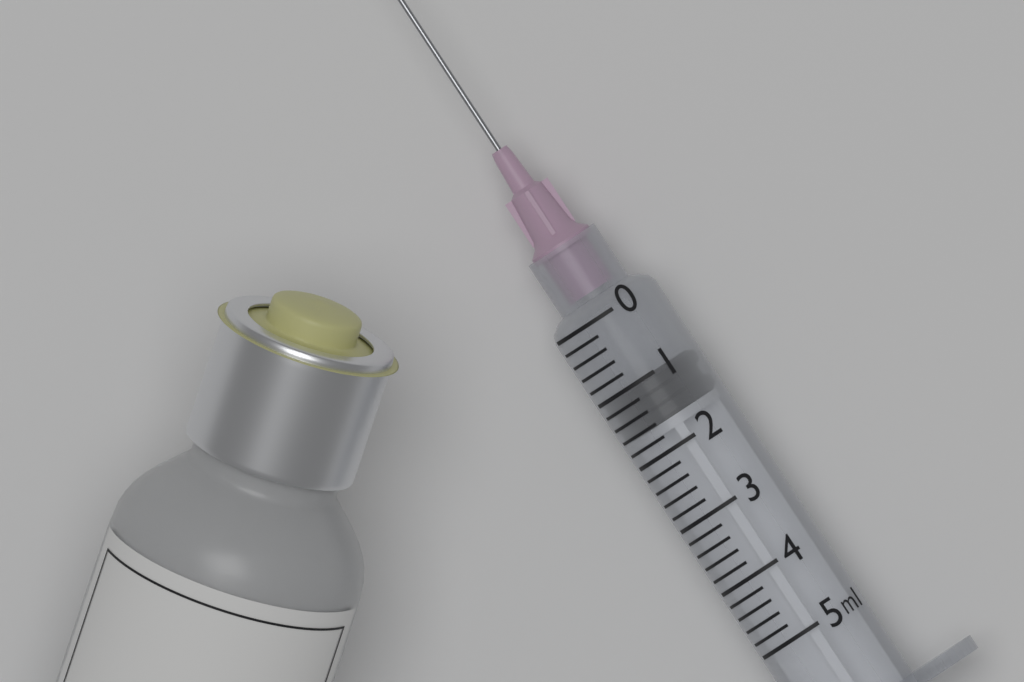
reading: 1.0 ml
